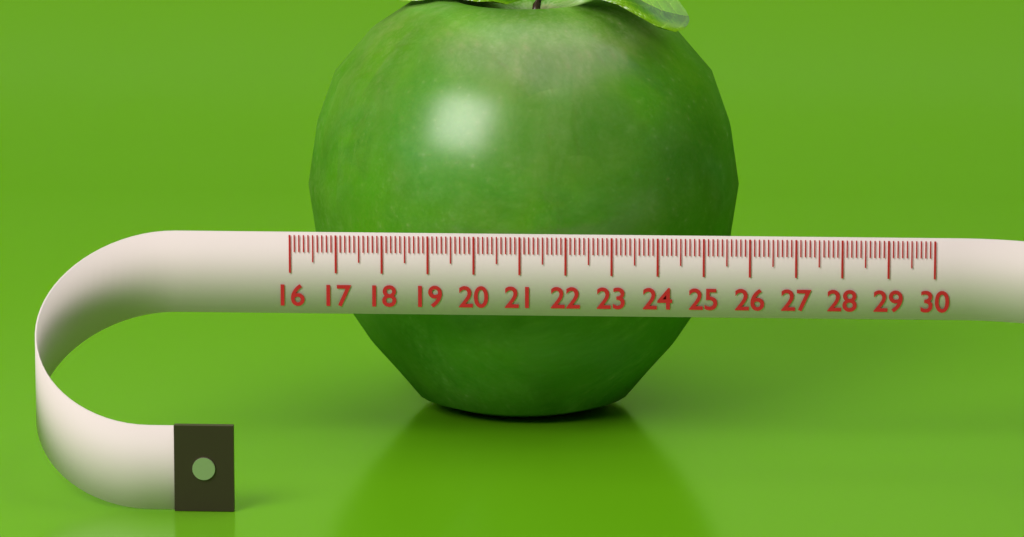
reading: 25.7 (no unit)
